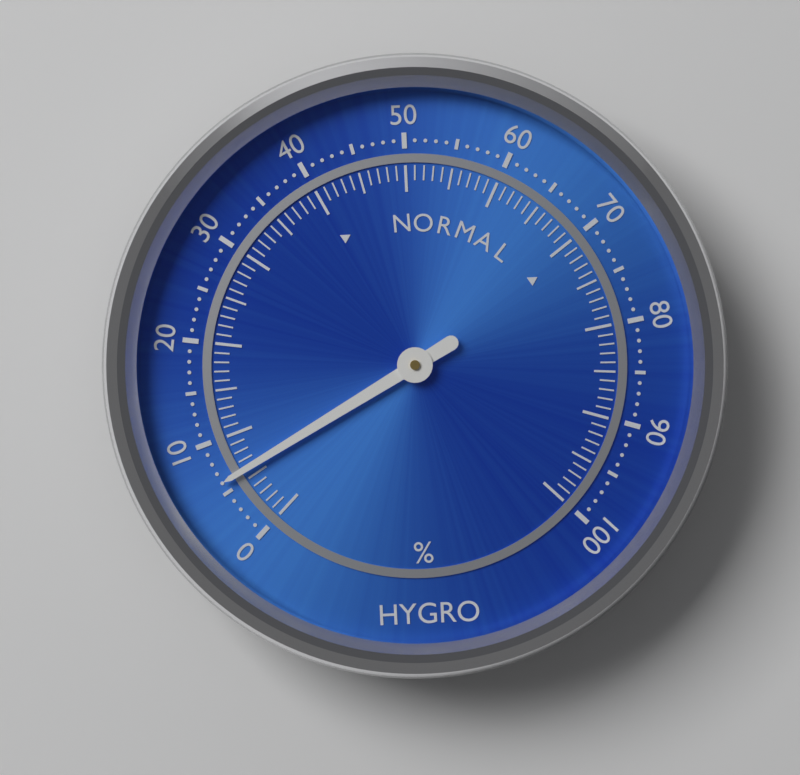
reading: 6 %
